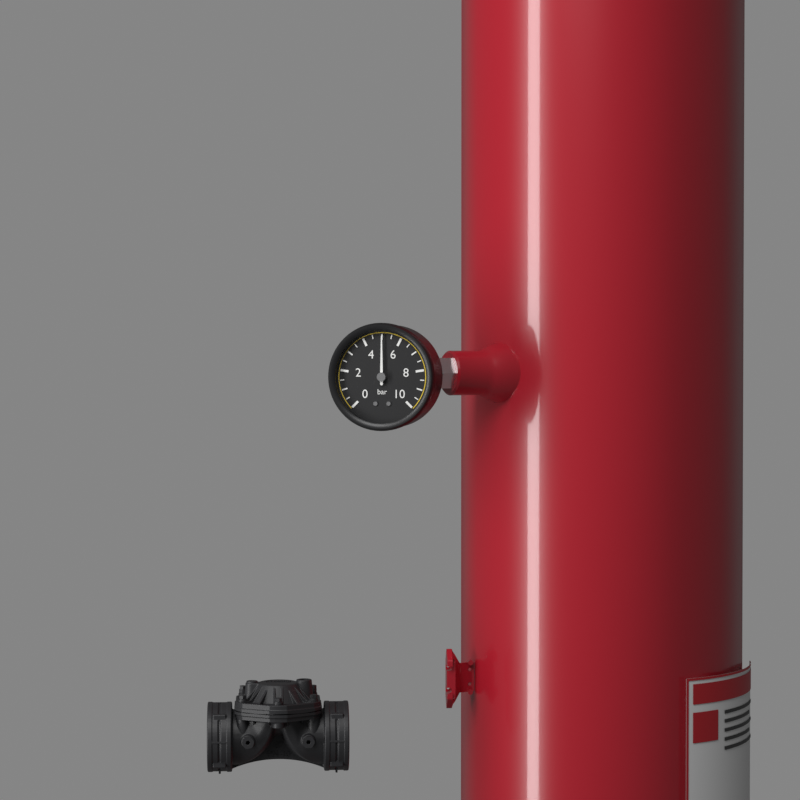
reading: 5.0 bar
